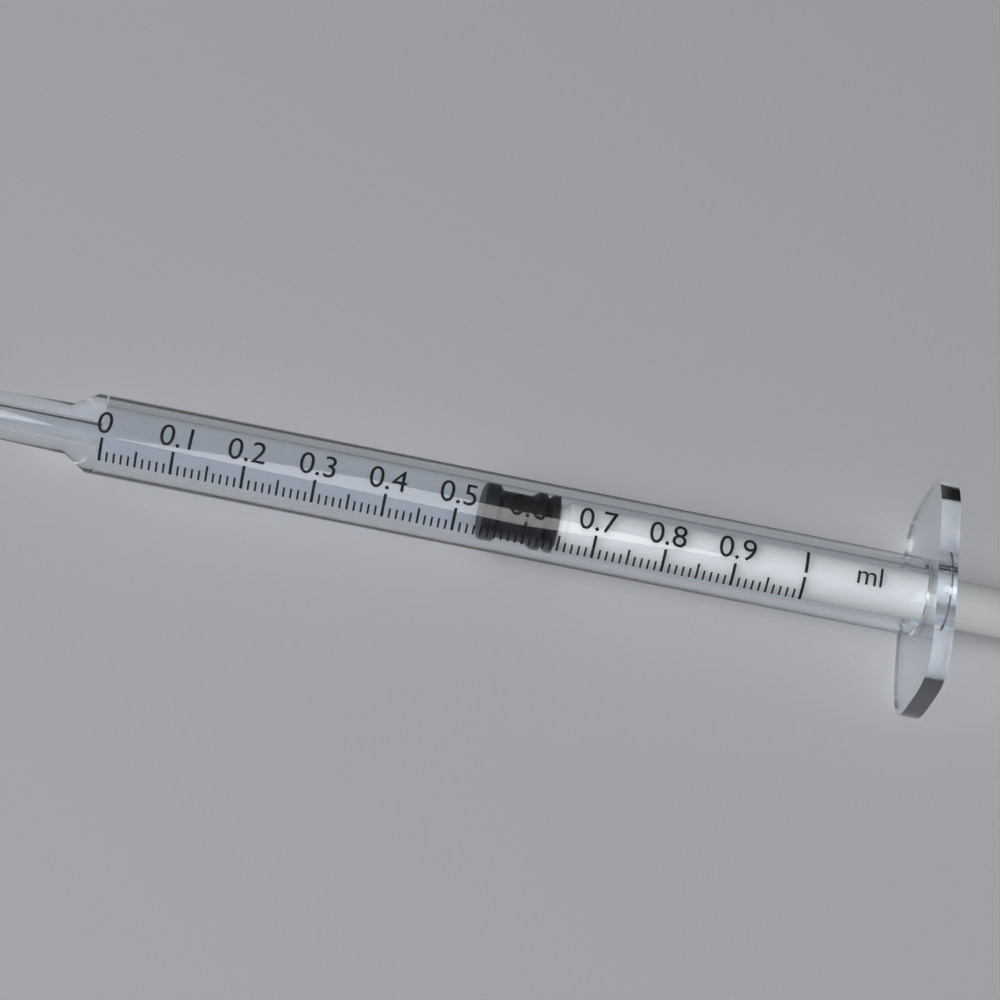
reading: 0.54 ml
